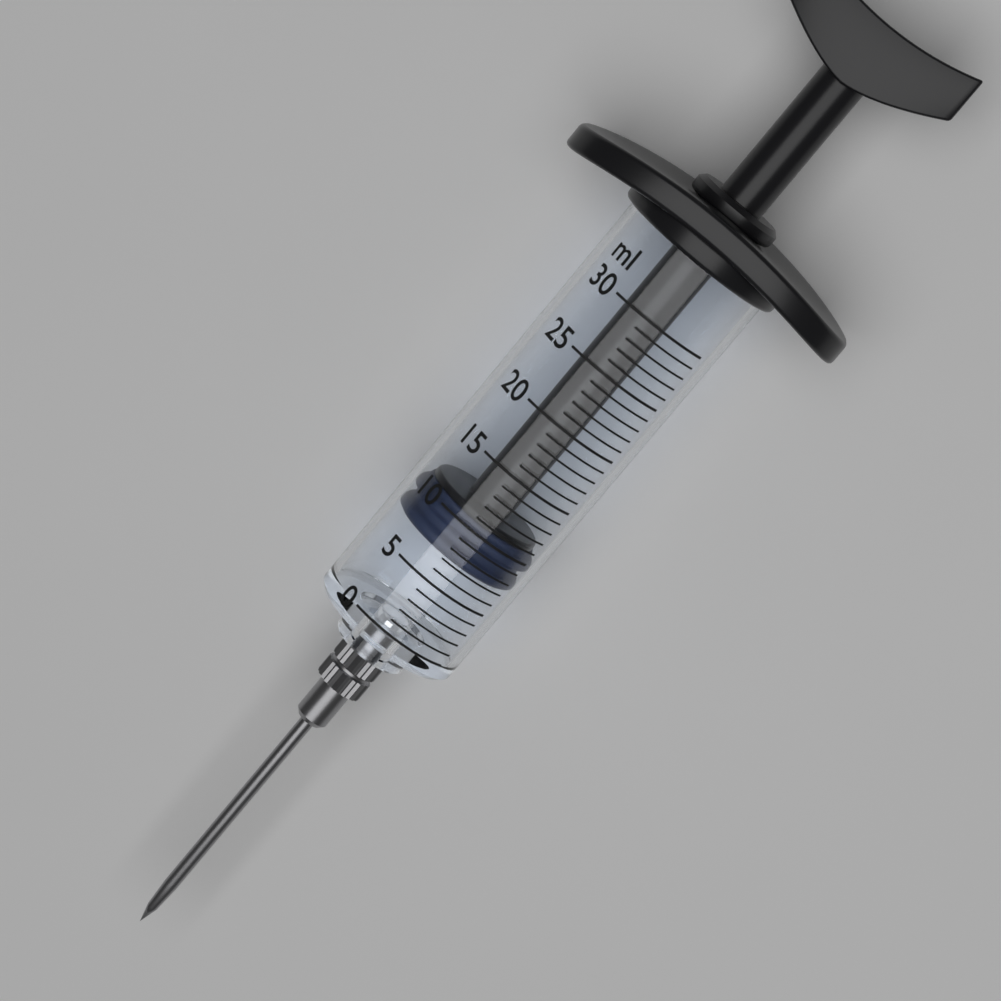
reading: 7 ml
